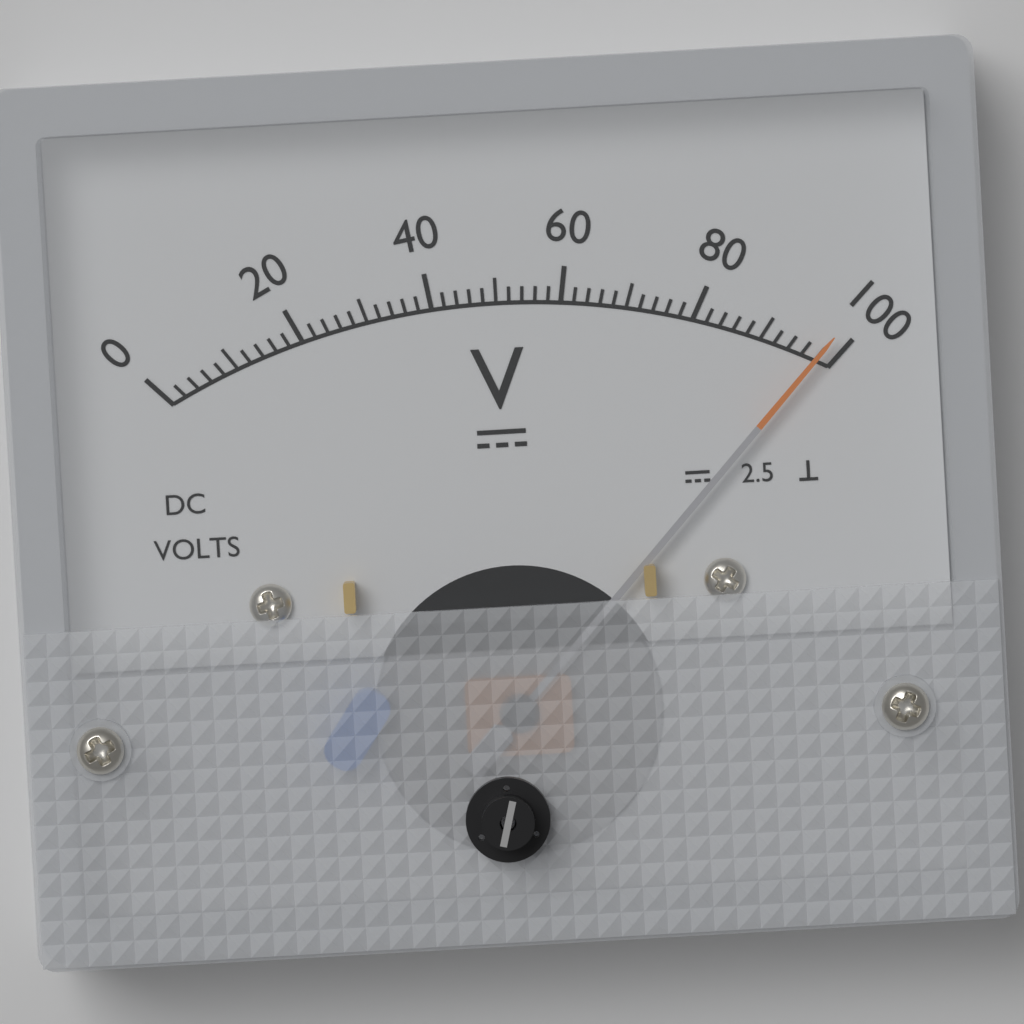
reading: 98 V
